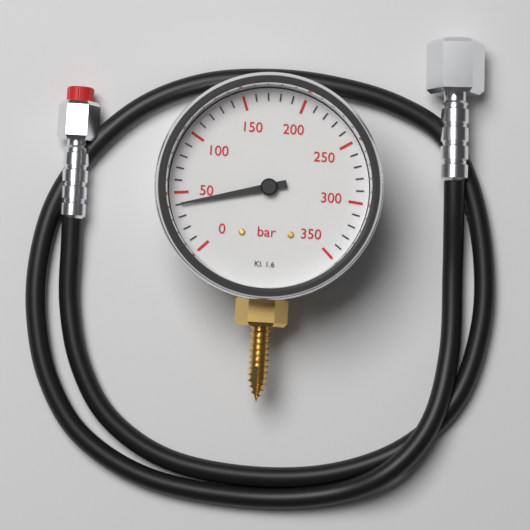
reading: 40 bar
